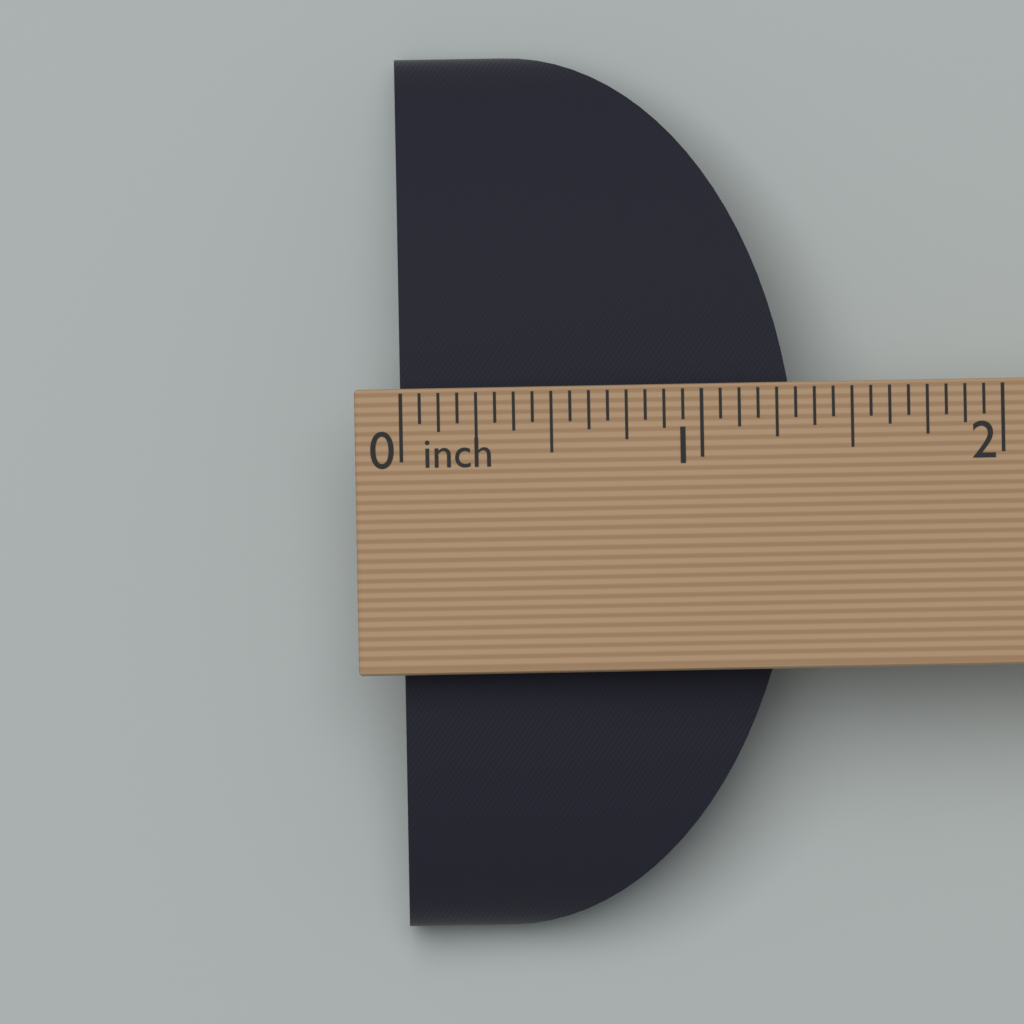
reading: 1.3125 in
